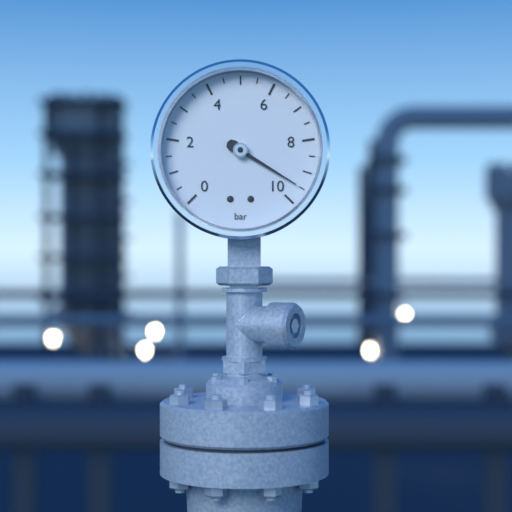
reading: 9.5 bar
